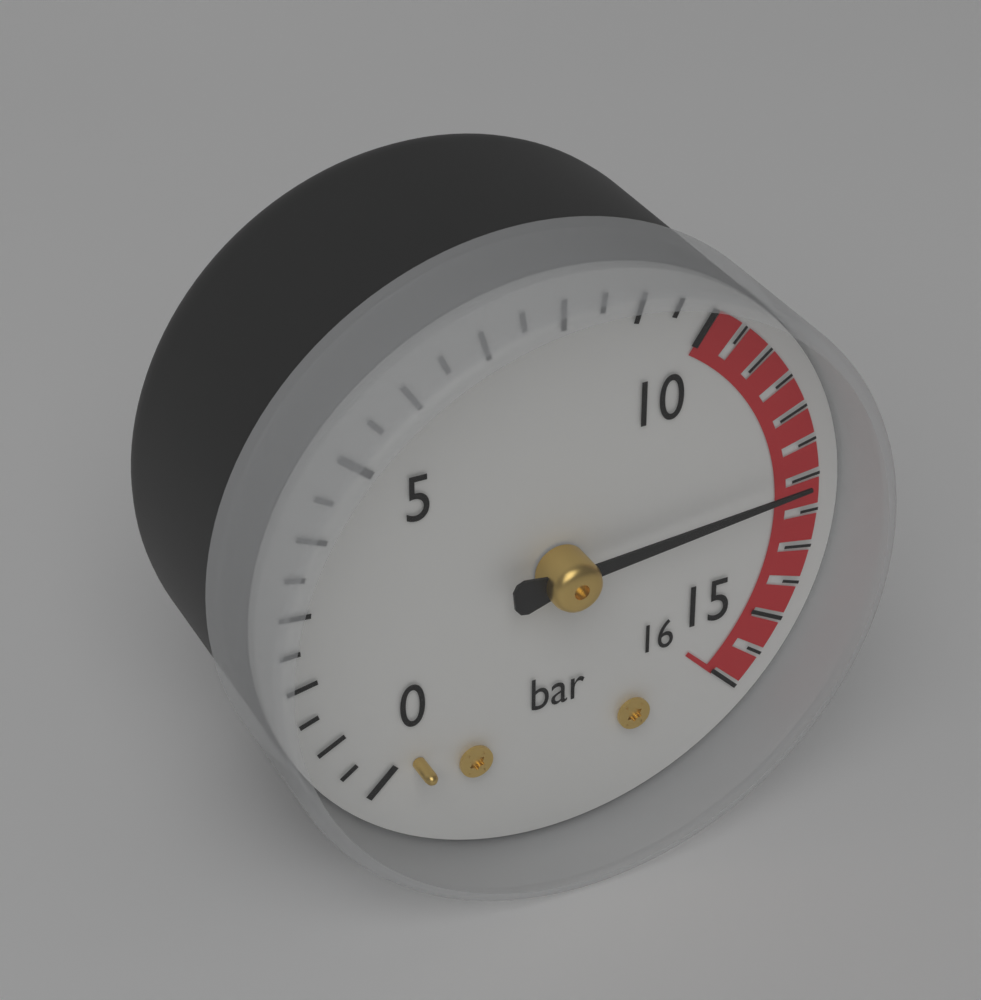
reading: 13.0 bar
